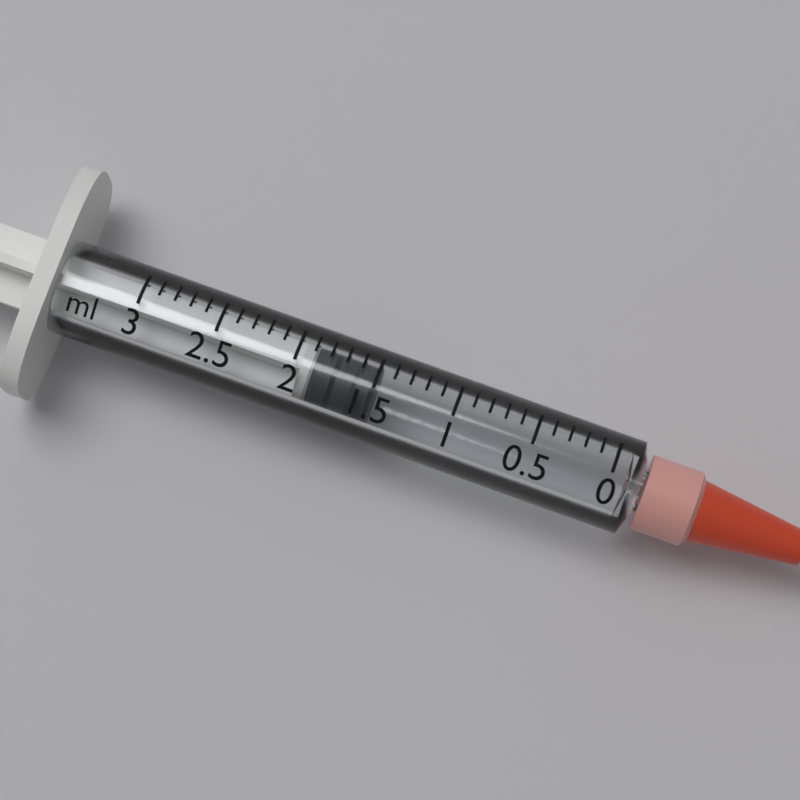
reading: 1.5 ml
